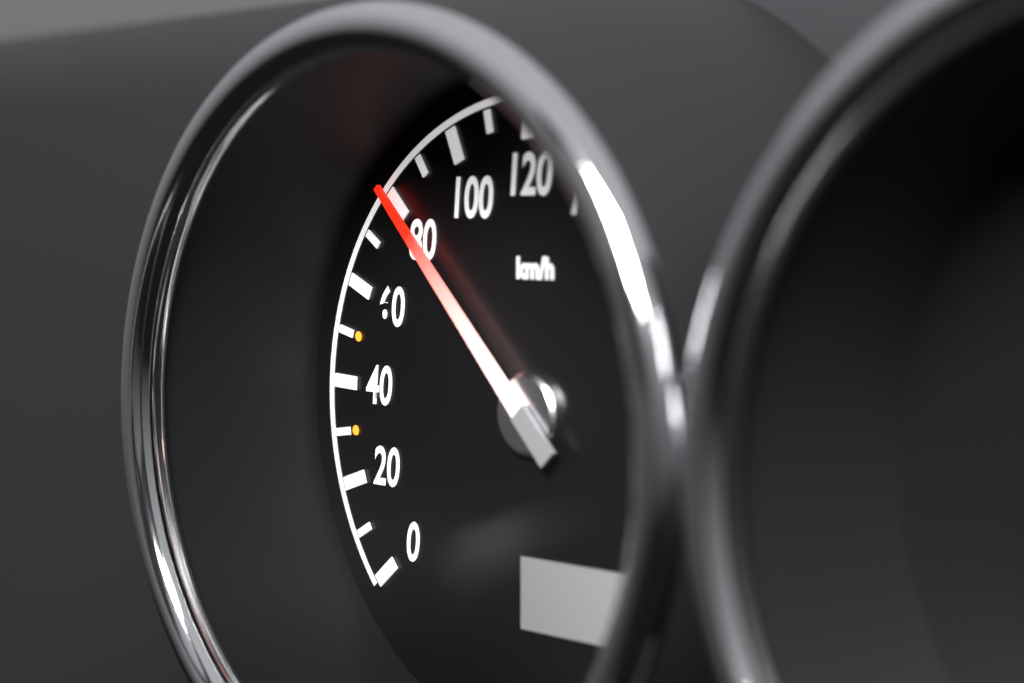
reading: 80 km/h
